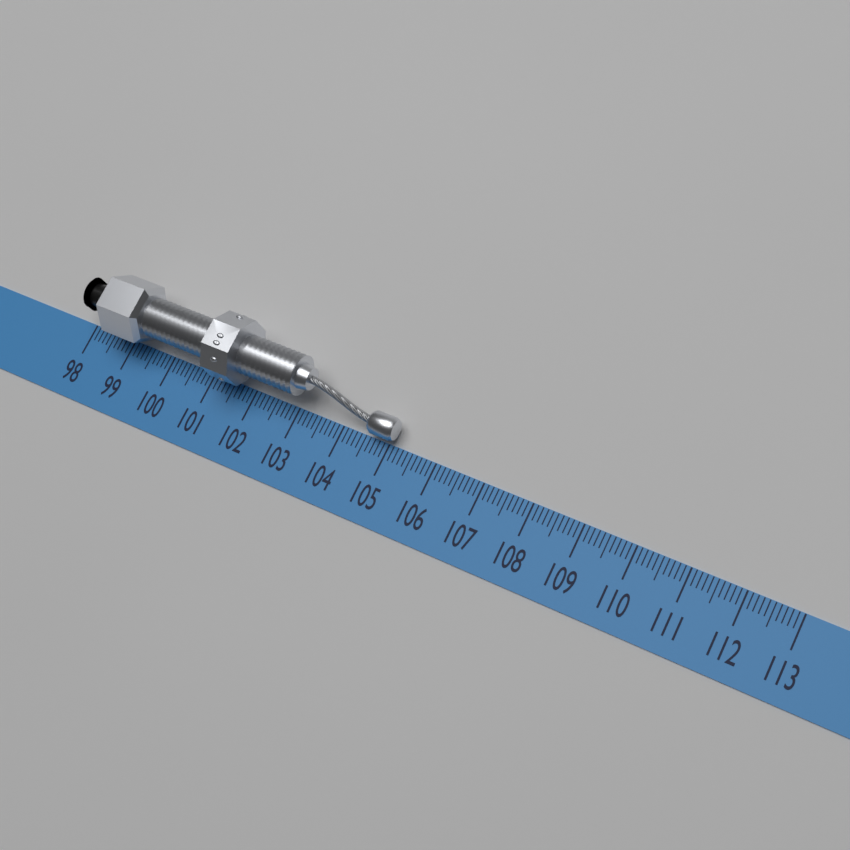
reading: 105.1 (no unit)
